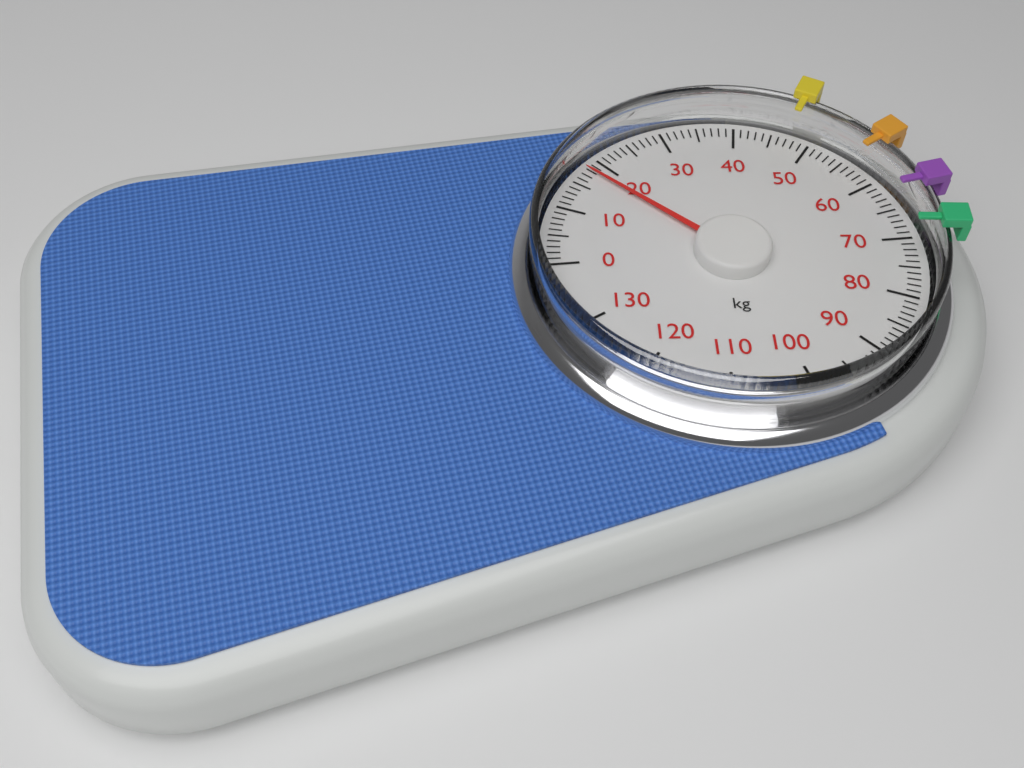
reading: 18 kg
